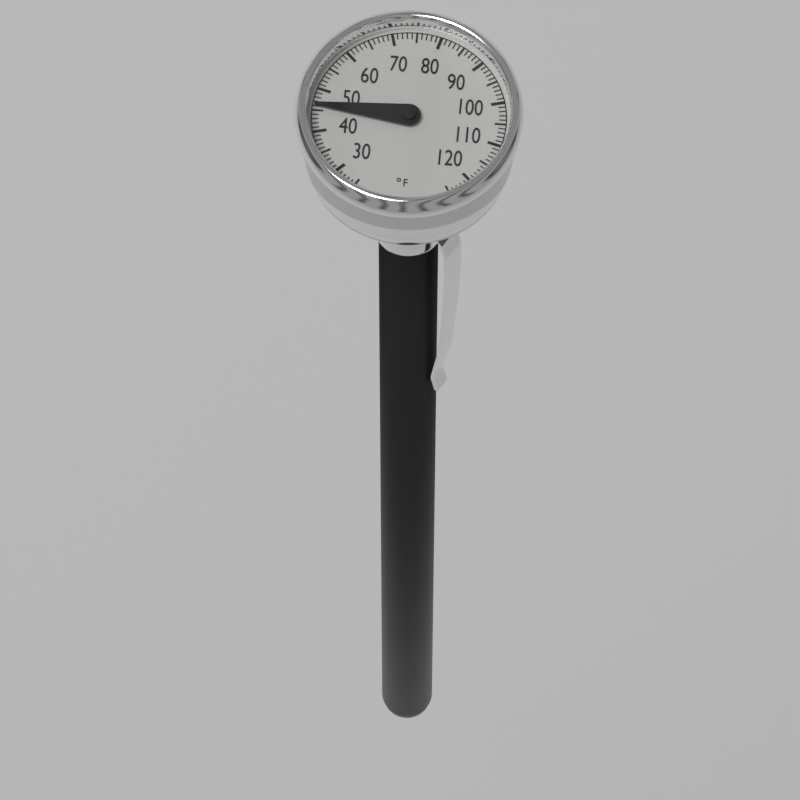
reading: 46 °F
